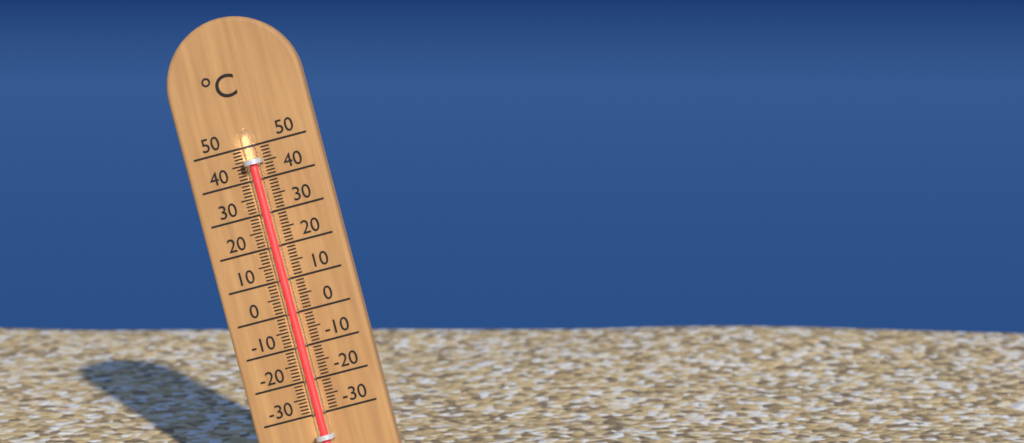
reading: 46 °C
